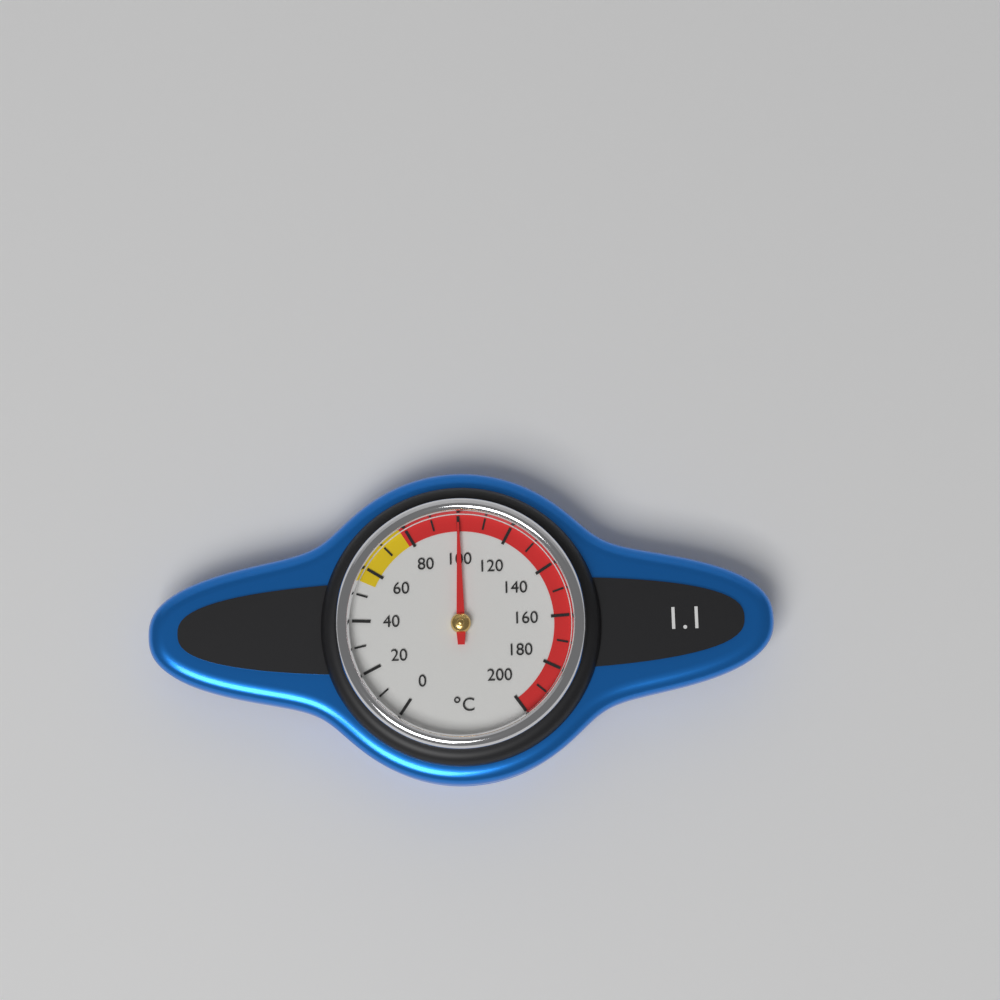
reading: 100 °C
